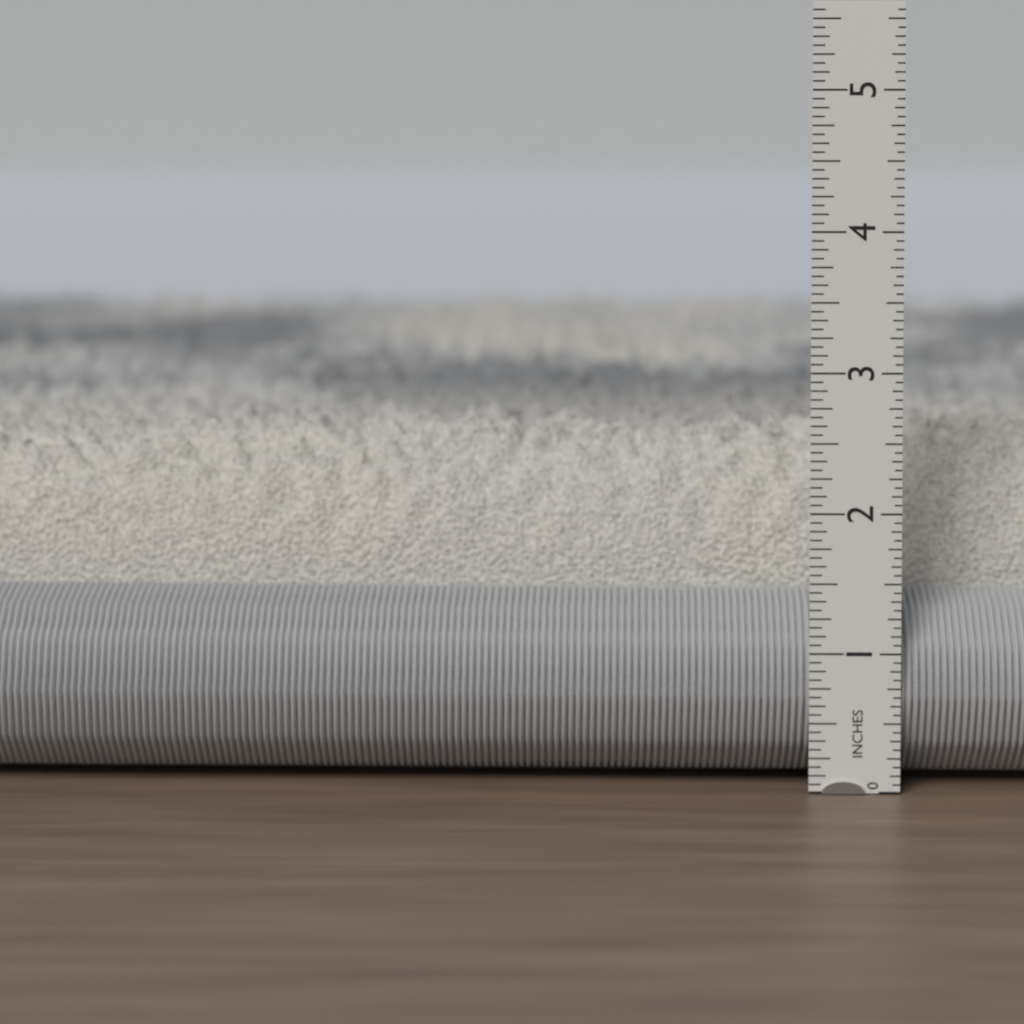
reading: 2.5625 in
